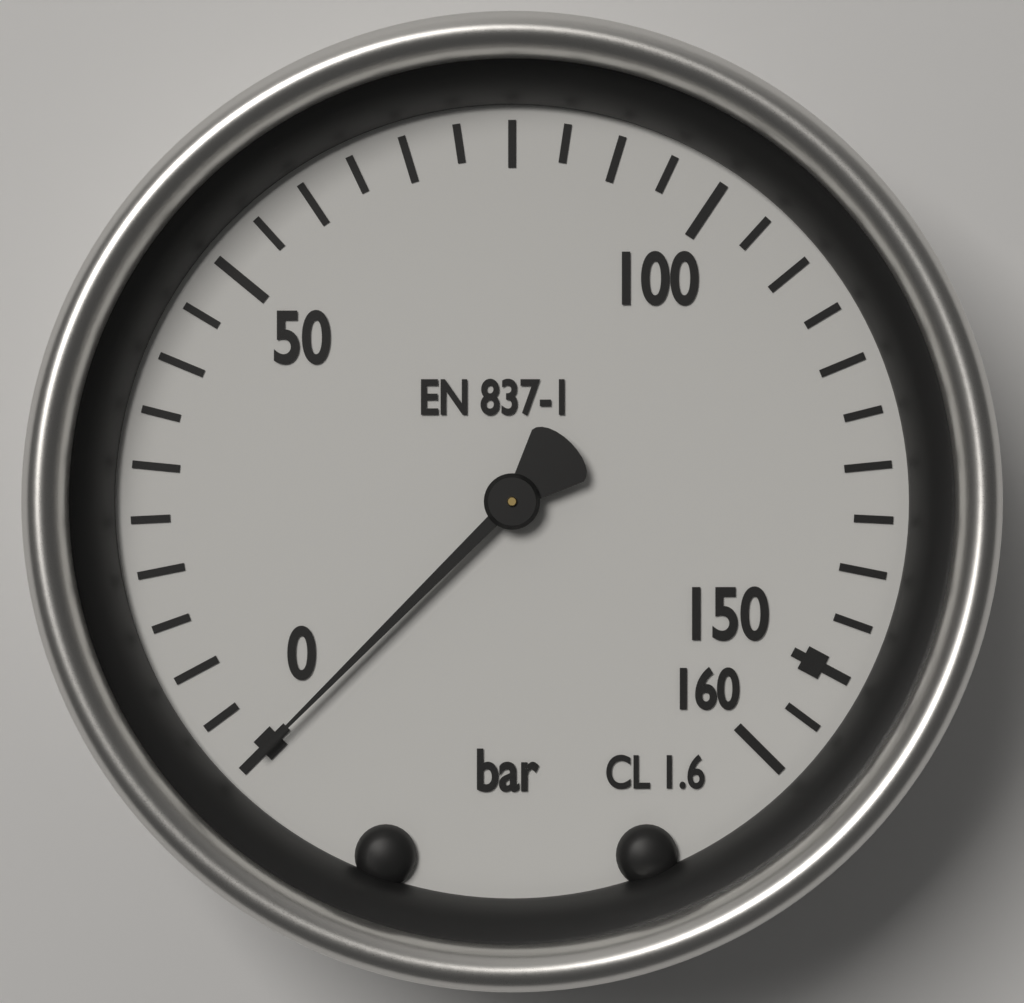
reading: 0 bar
